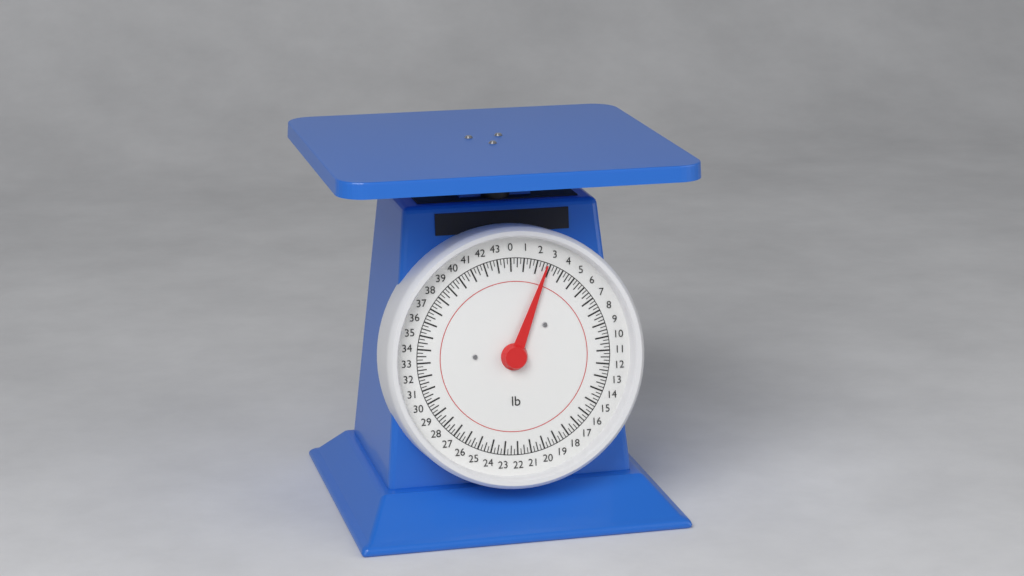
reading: 2.75 lb
